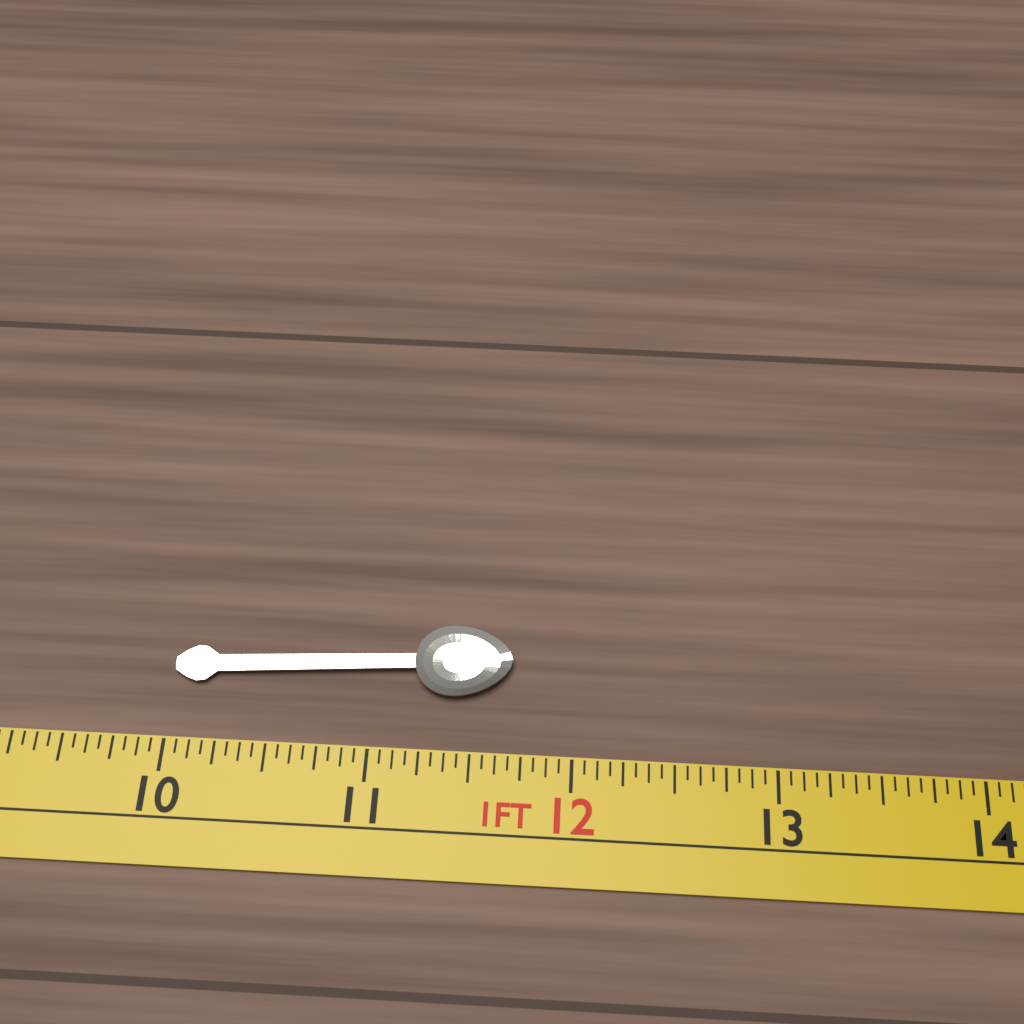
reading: 11.6875 in
